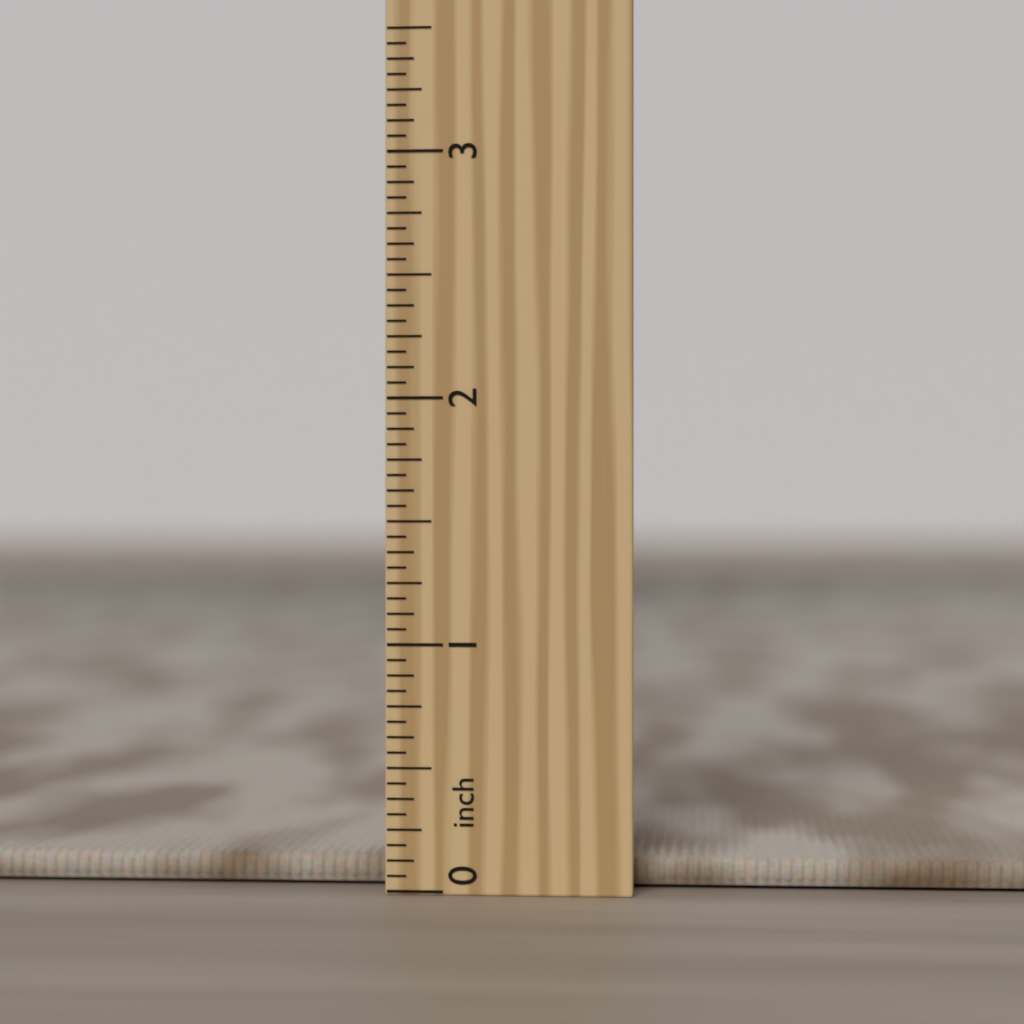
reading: 0.1250 inch
